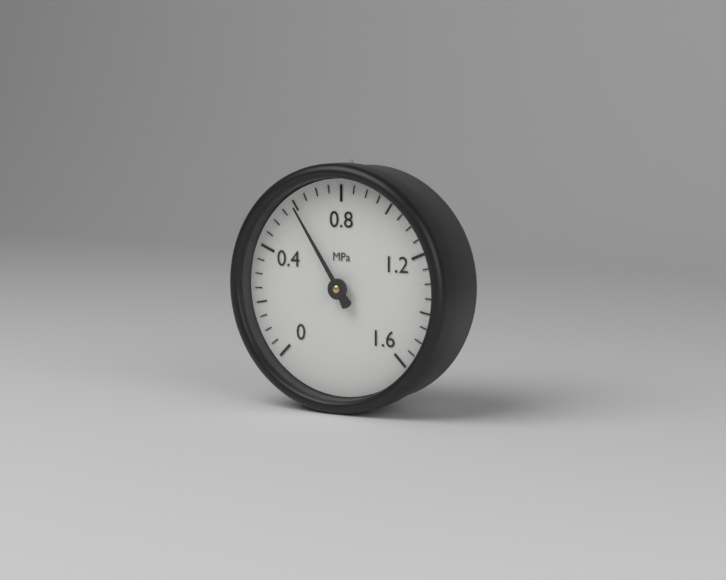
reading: 0.60 MPa
